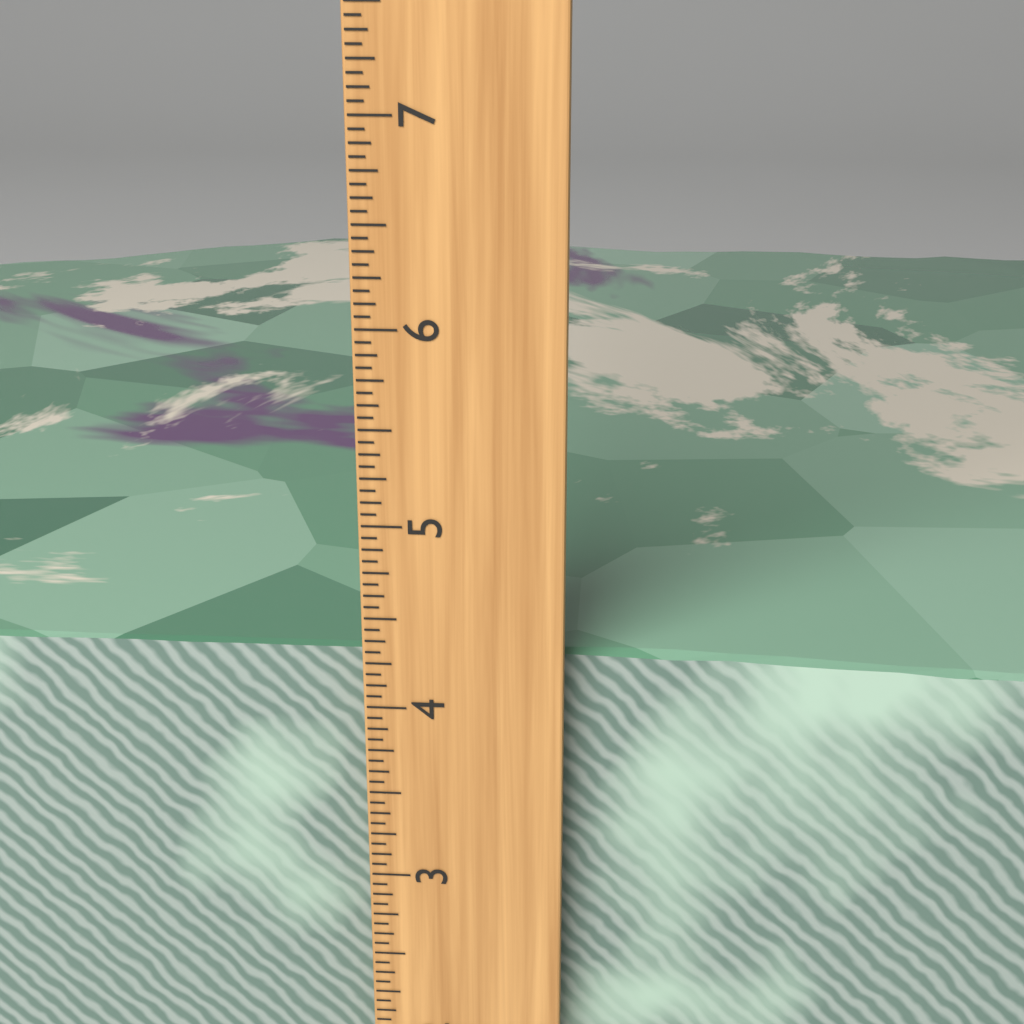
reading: 4.2500 inch
